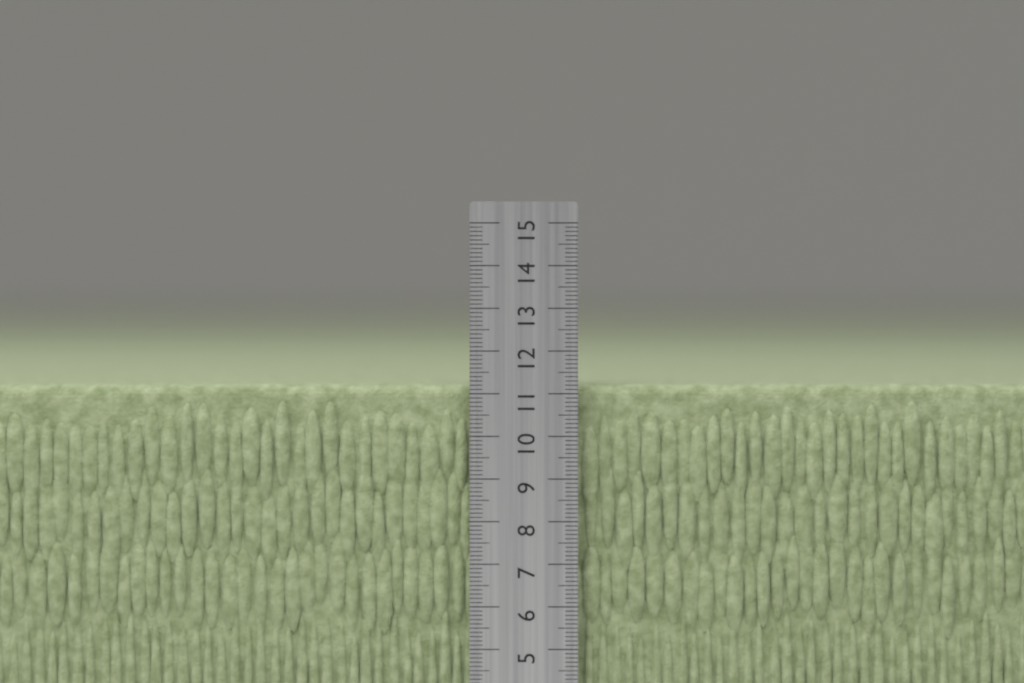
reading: 11.2 cm
